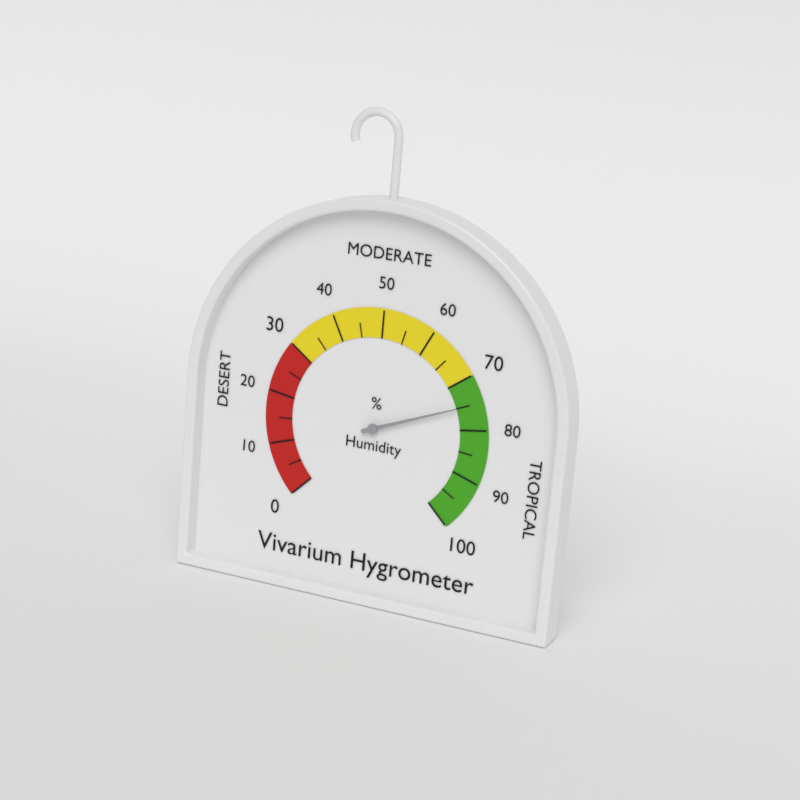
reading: 75 %
